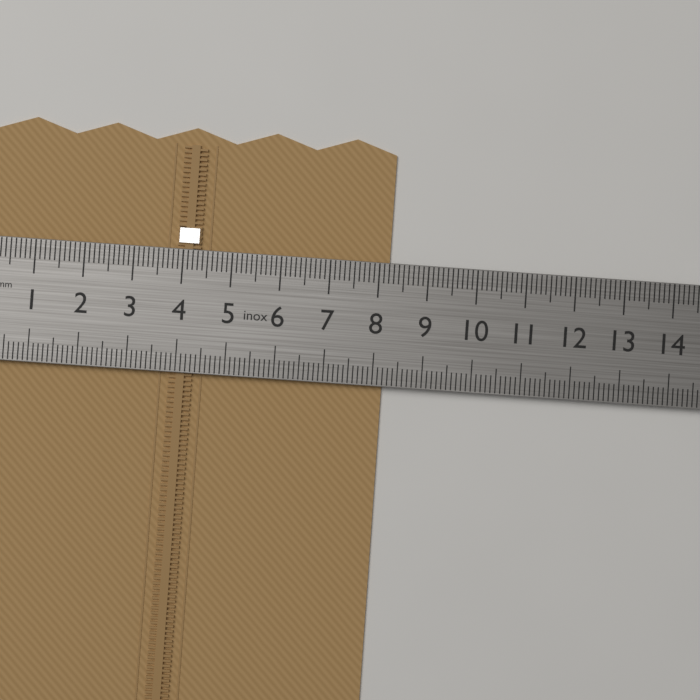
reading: 8.2 cm
